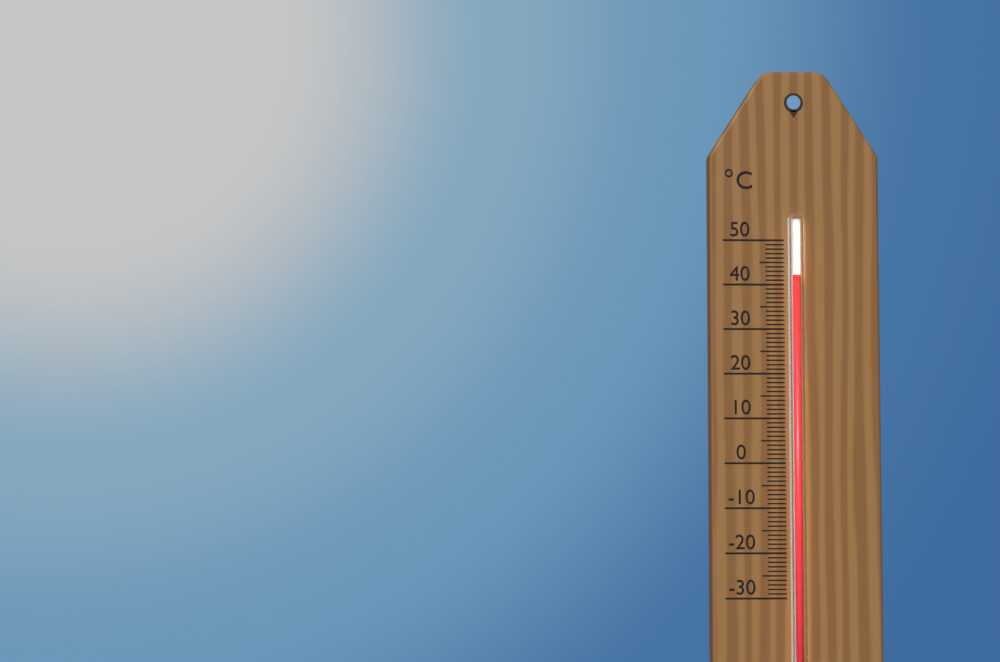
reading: 42 °C
